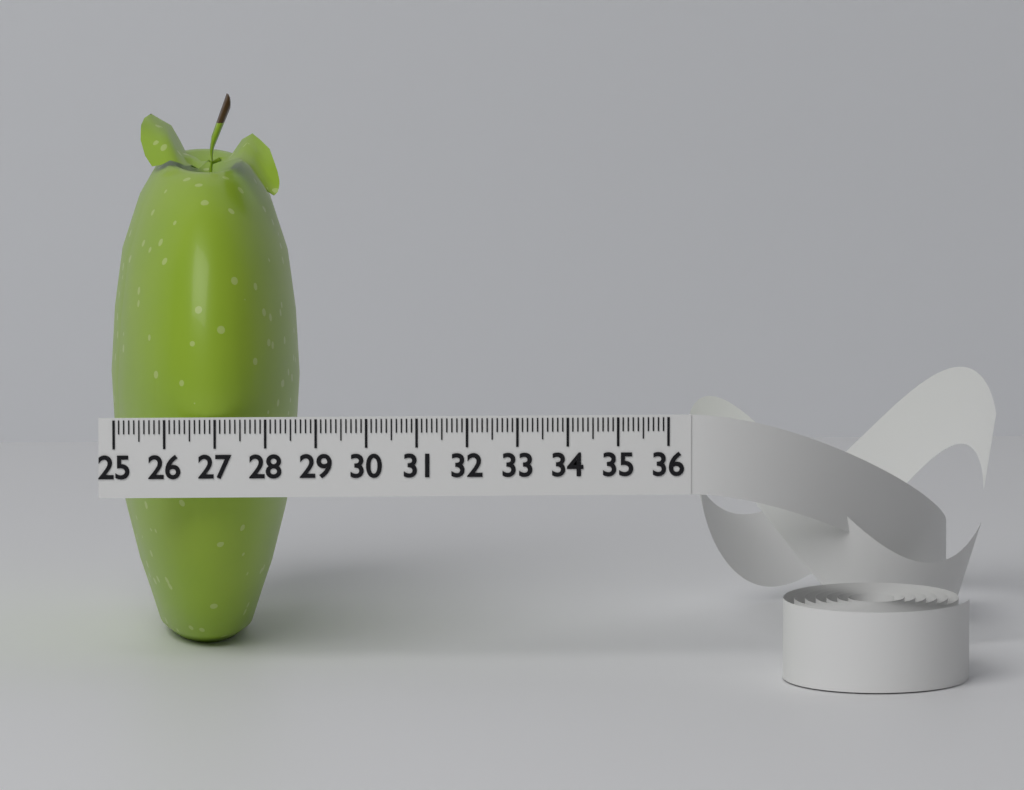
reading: 28.8 (no unit)
